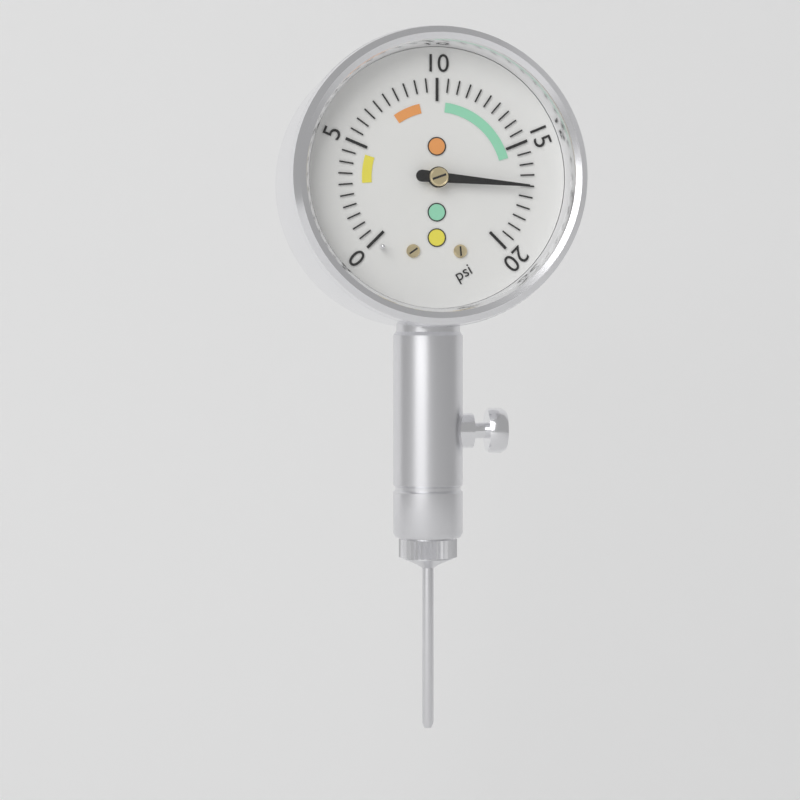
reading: 17.0 psi
